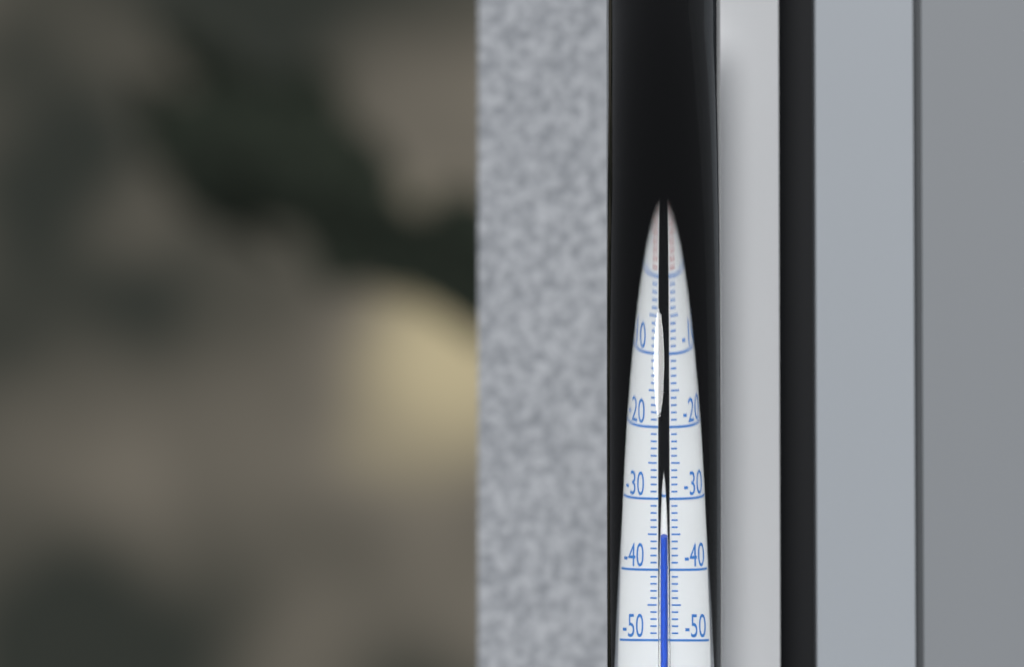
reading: -35 °C
